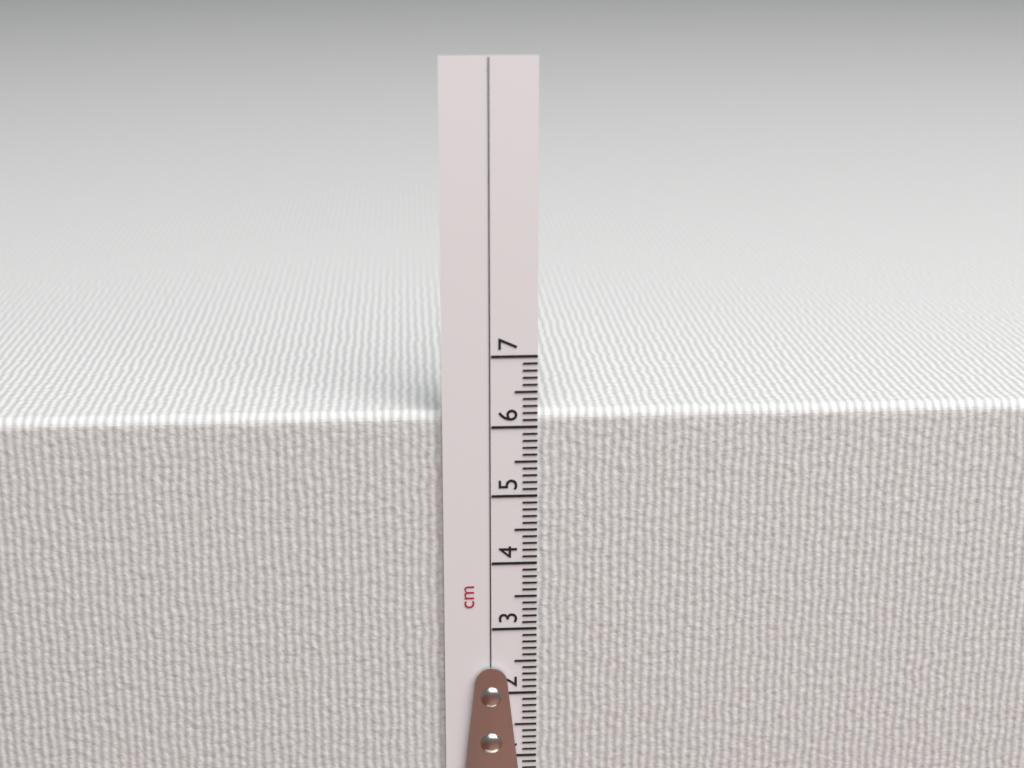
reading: 6.2 cm
